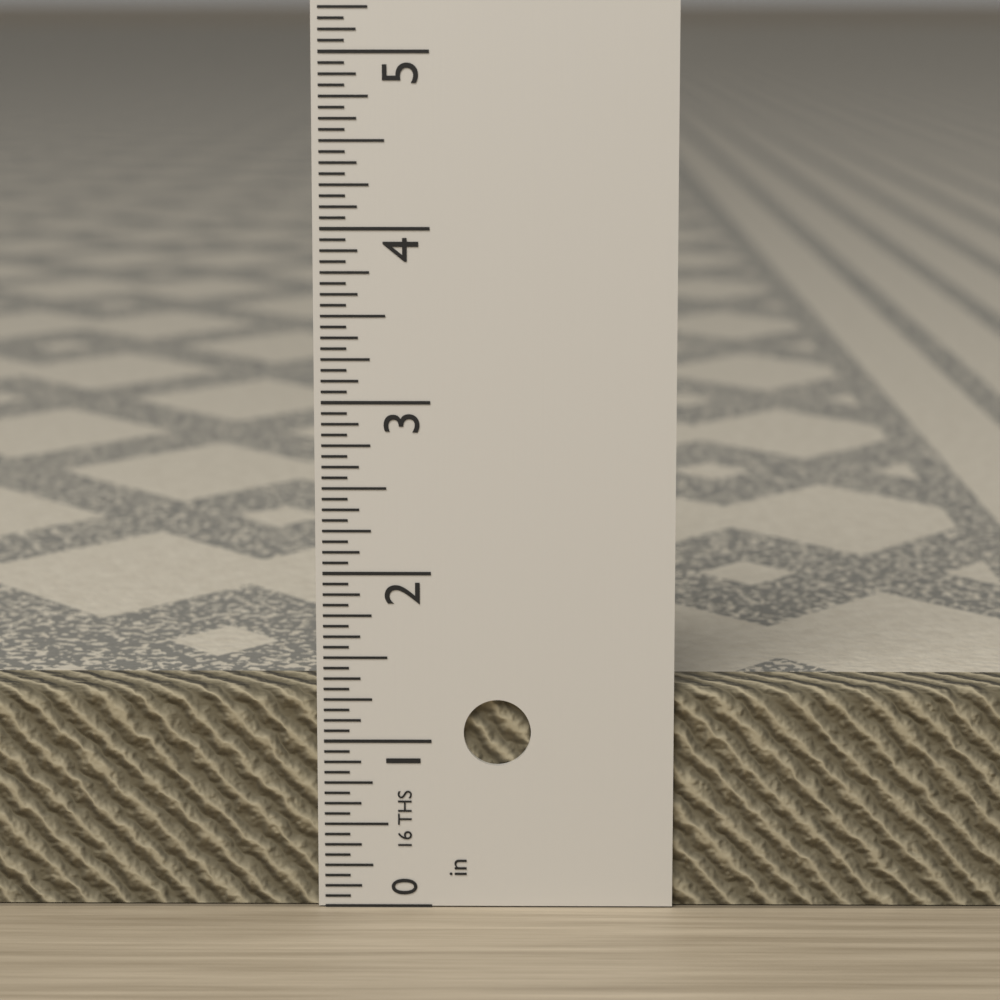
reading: 1.3125 in
